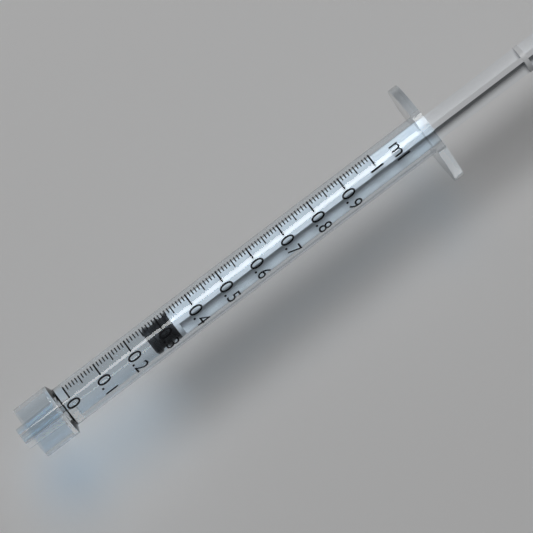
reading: 0.25 ml
